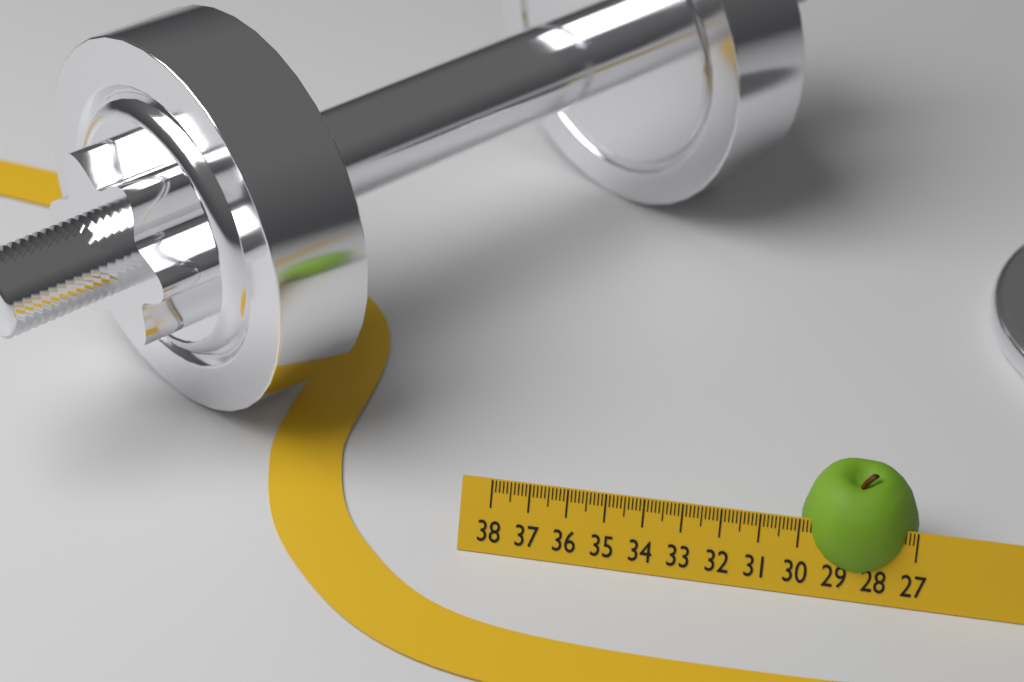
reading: 30.0 (no unit)
